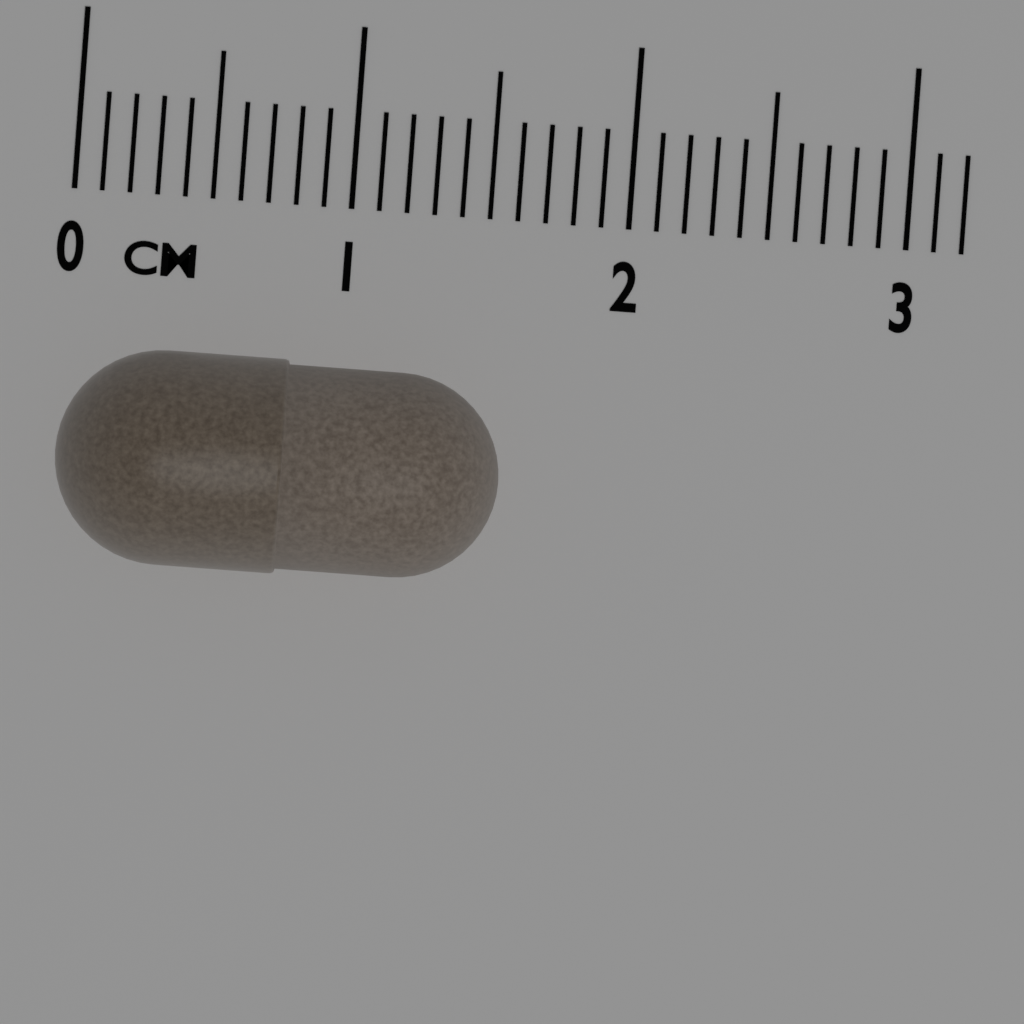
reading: 1.6 cm
